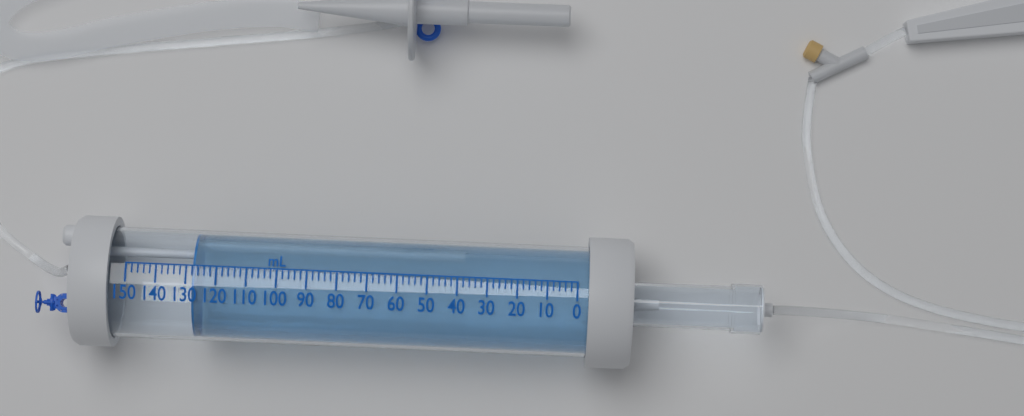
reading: 128 mL
